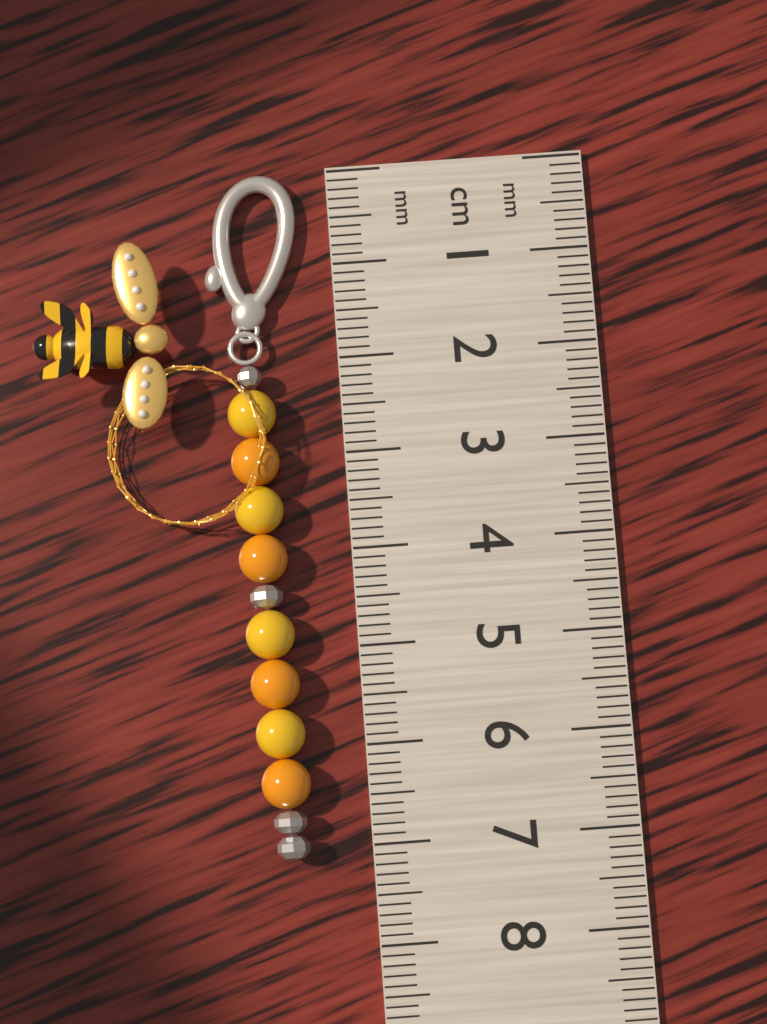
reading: 7.1 cm
